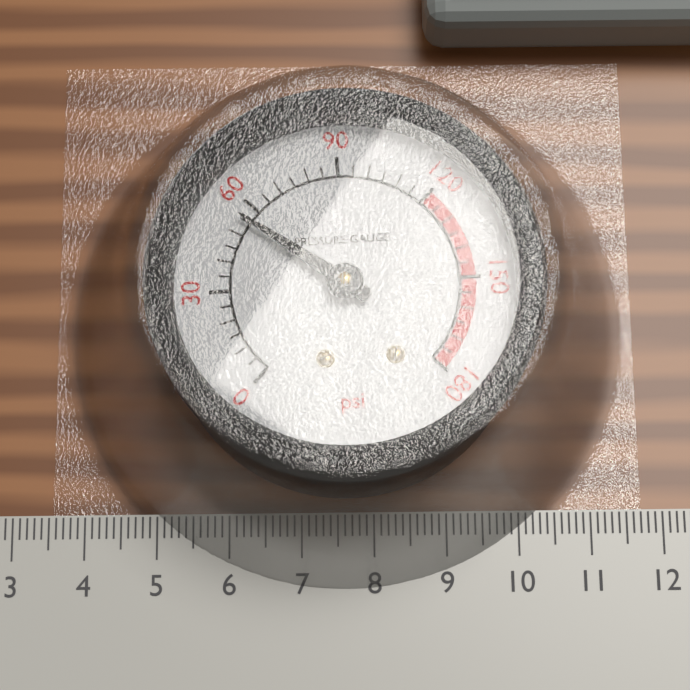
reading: 55 psi
